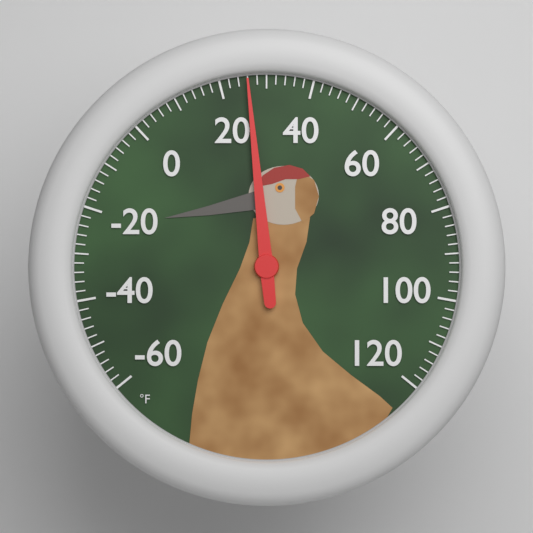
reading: 26 °F
